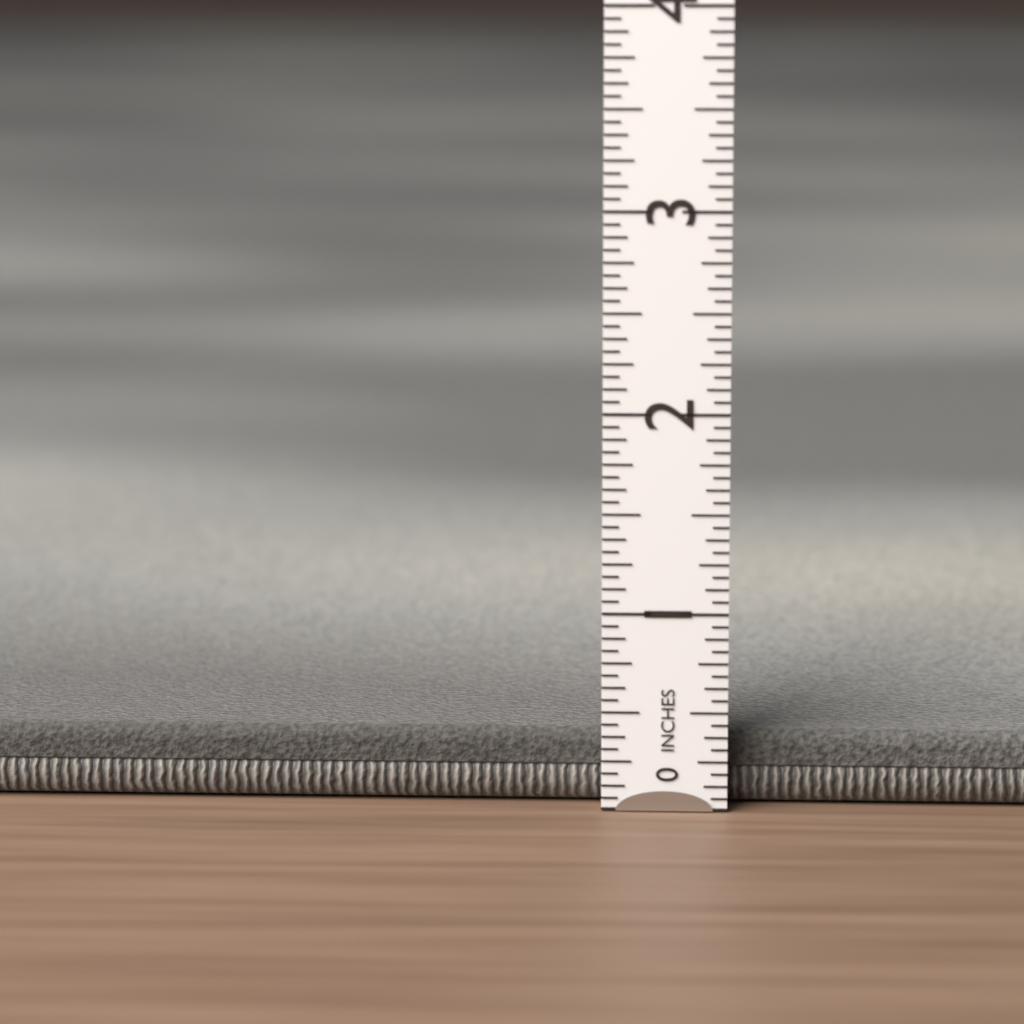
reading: 0.3750 in
